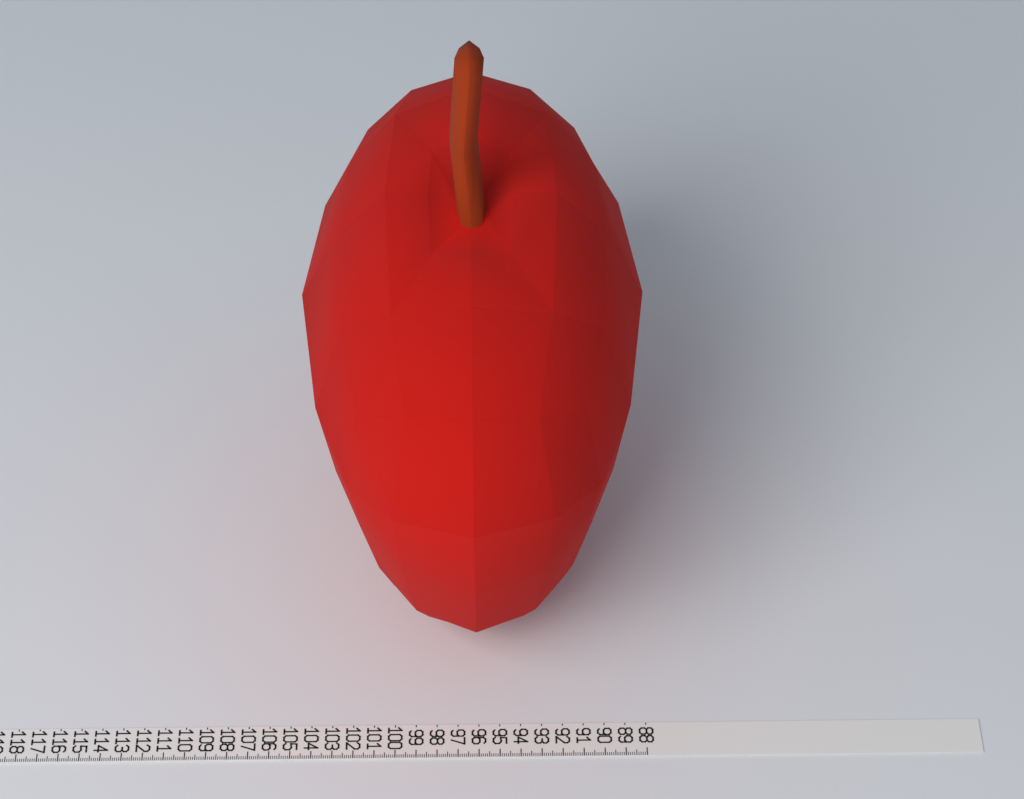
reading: 104.2 (no unit)
